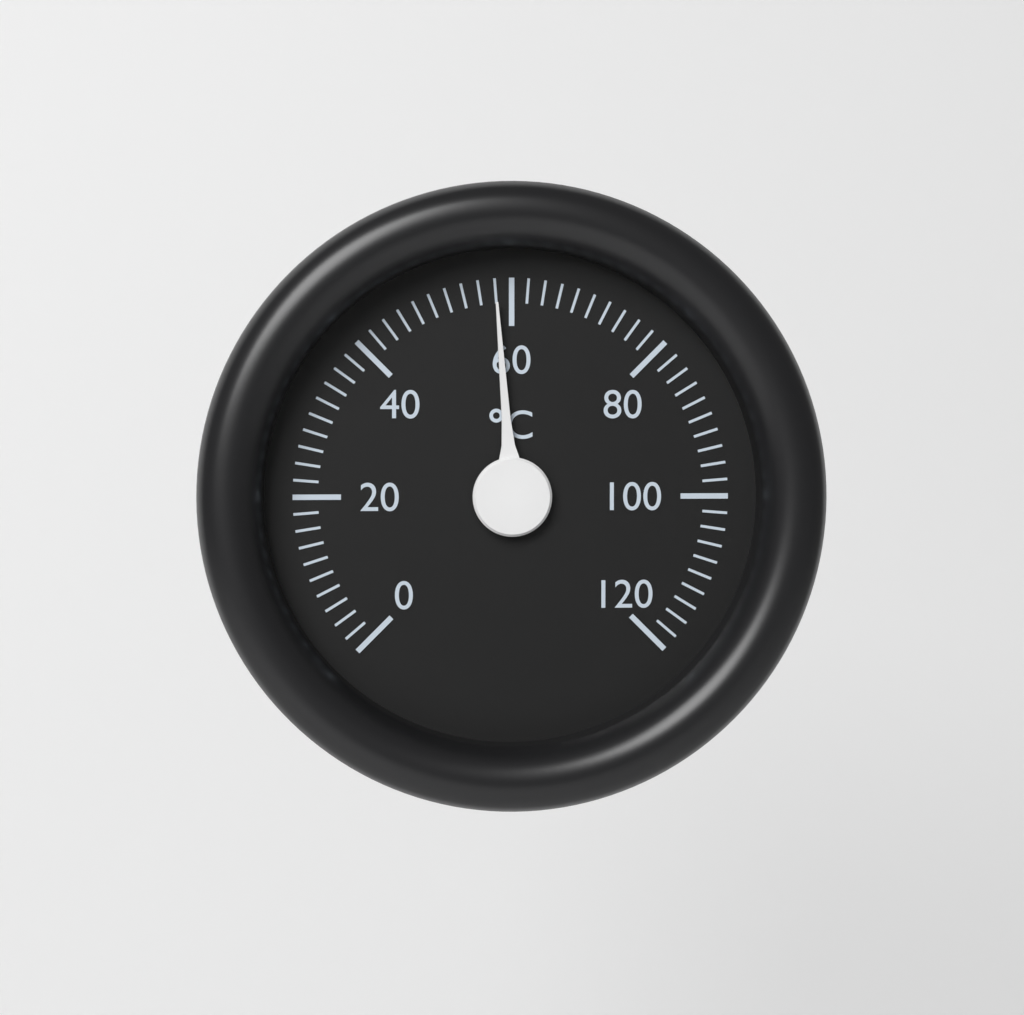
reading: 58 °C
